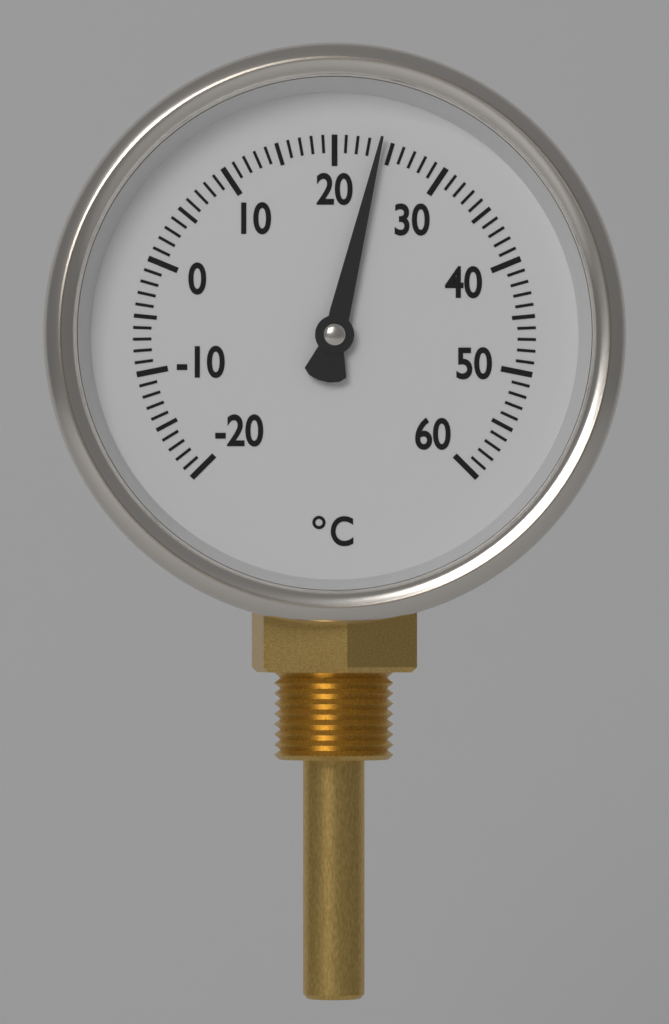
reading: 24 °C
